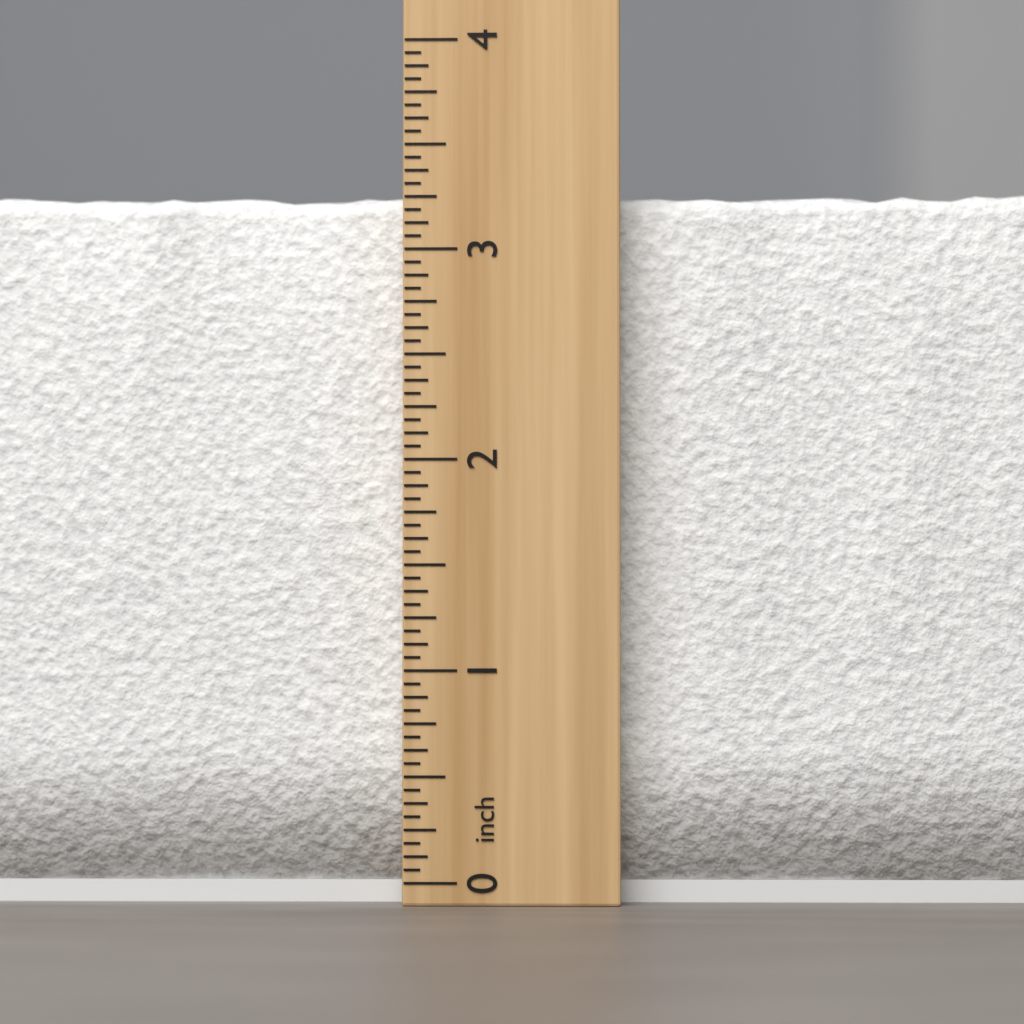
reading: 3.3125 inch
